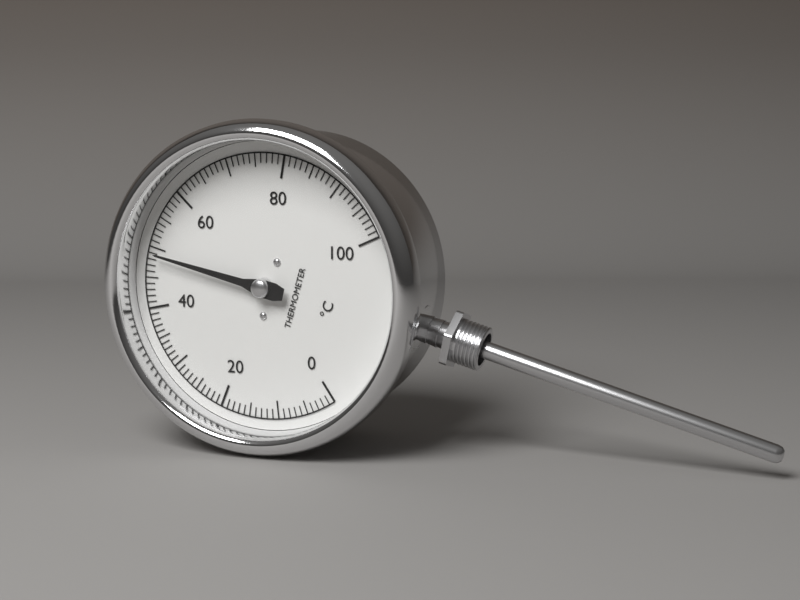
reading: 49 °C
